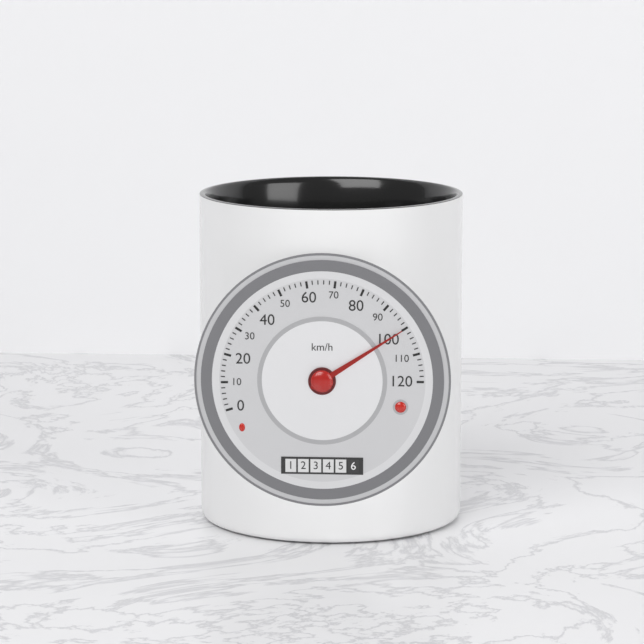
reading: 100 km/h
